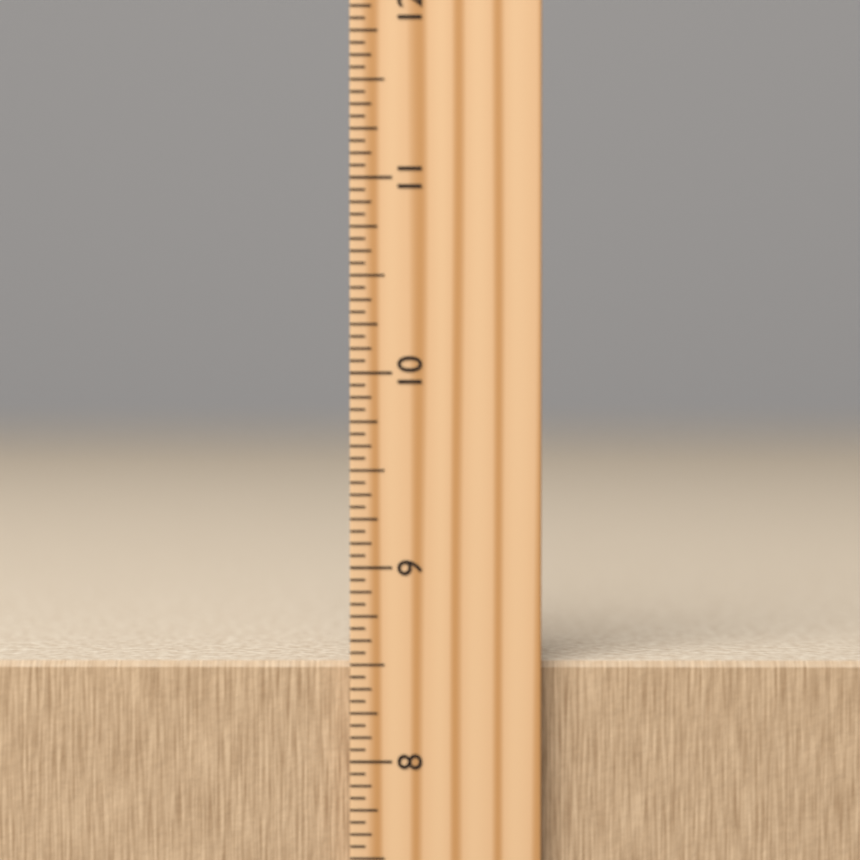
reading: 8.5000 inch
